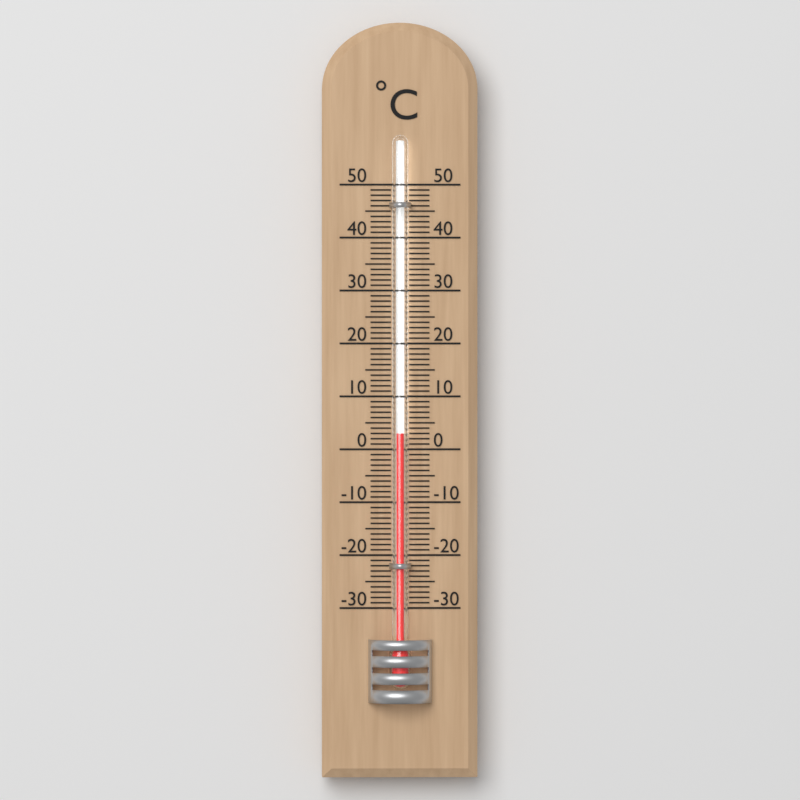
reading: 3 °C
